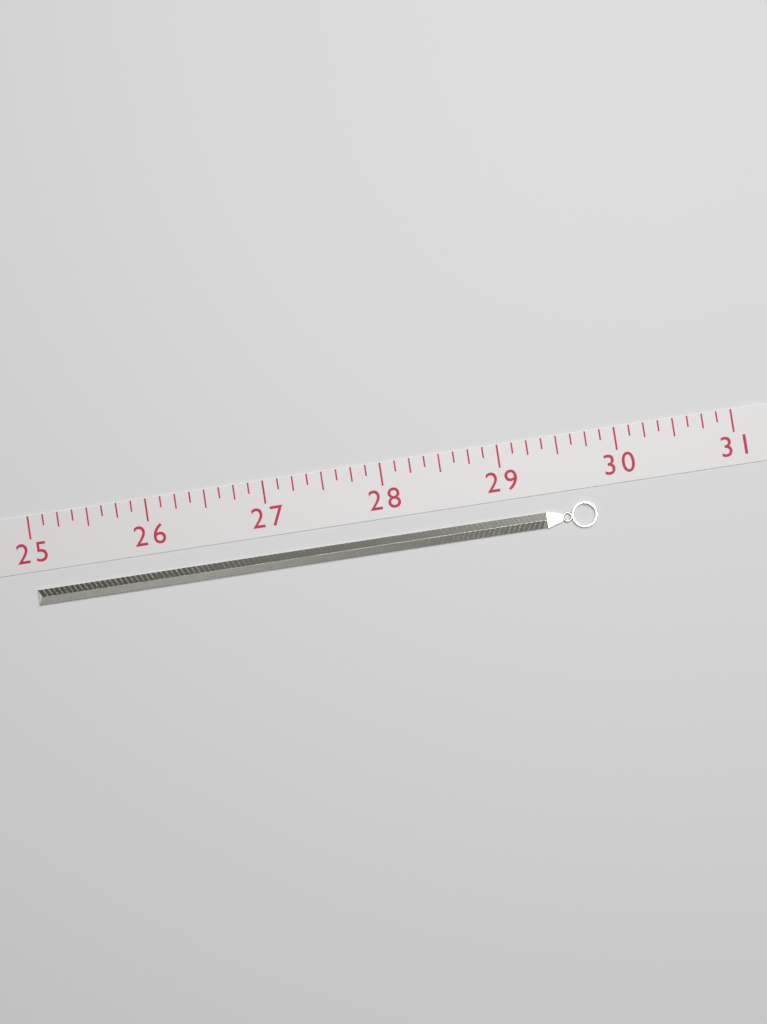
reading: 29.750 (no unit)
